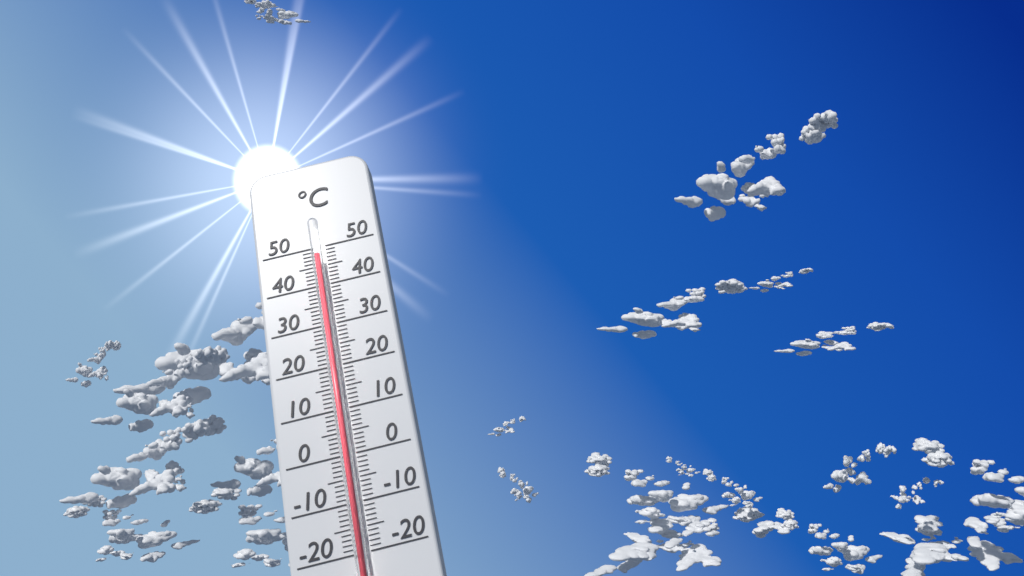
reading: 47 °C
